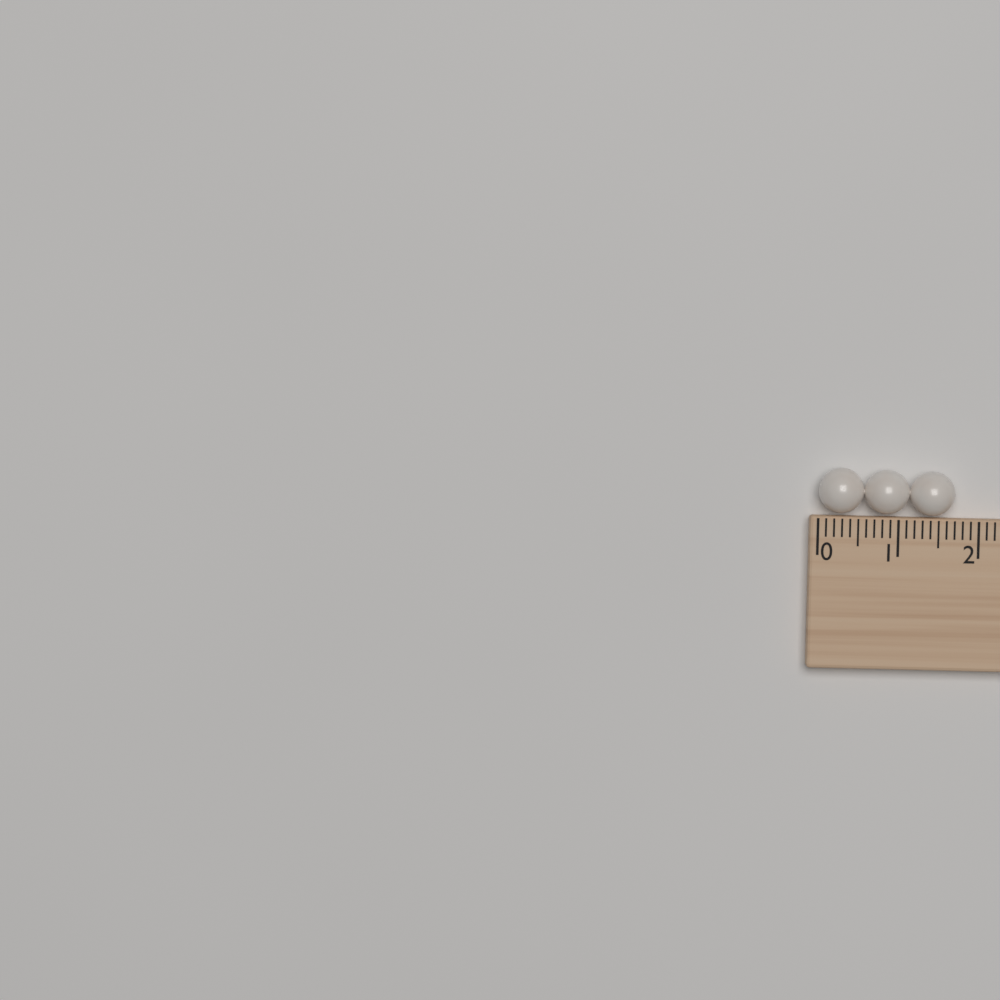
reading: 1.7 (no unit)
